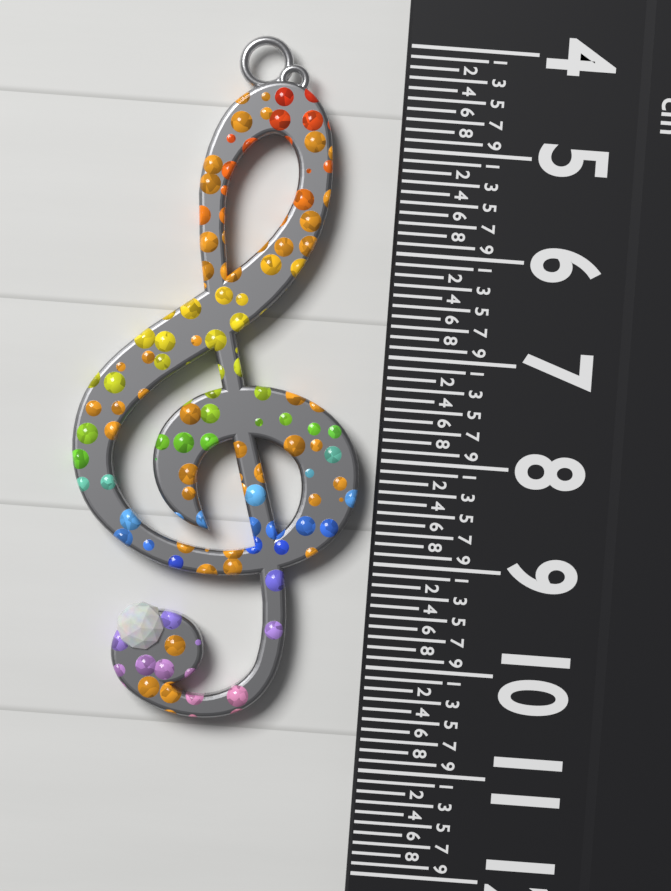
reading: 10.6 cm
